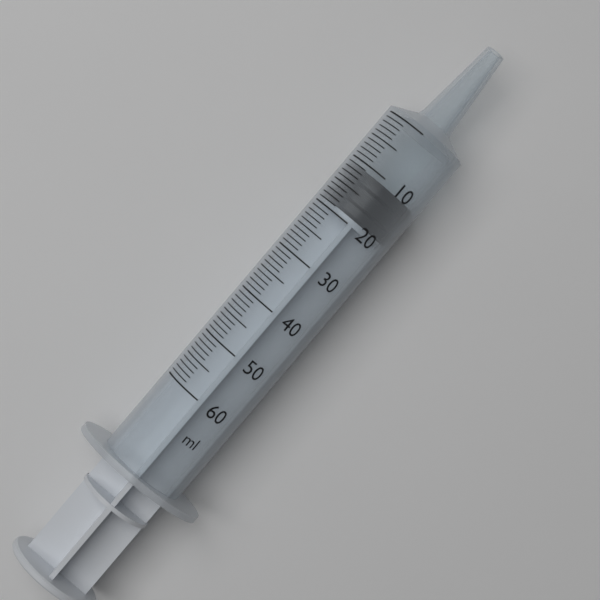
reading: 11 ml
